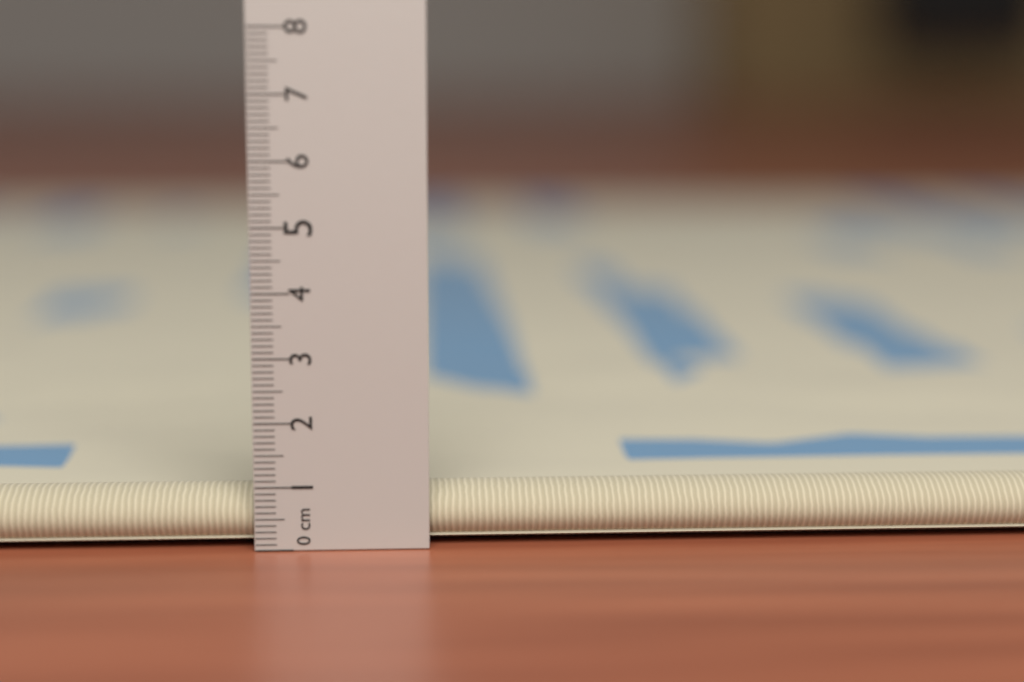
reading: 0.9 cm
